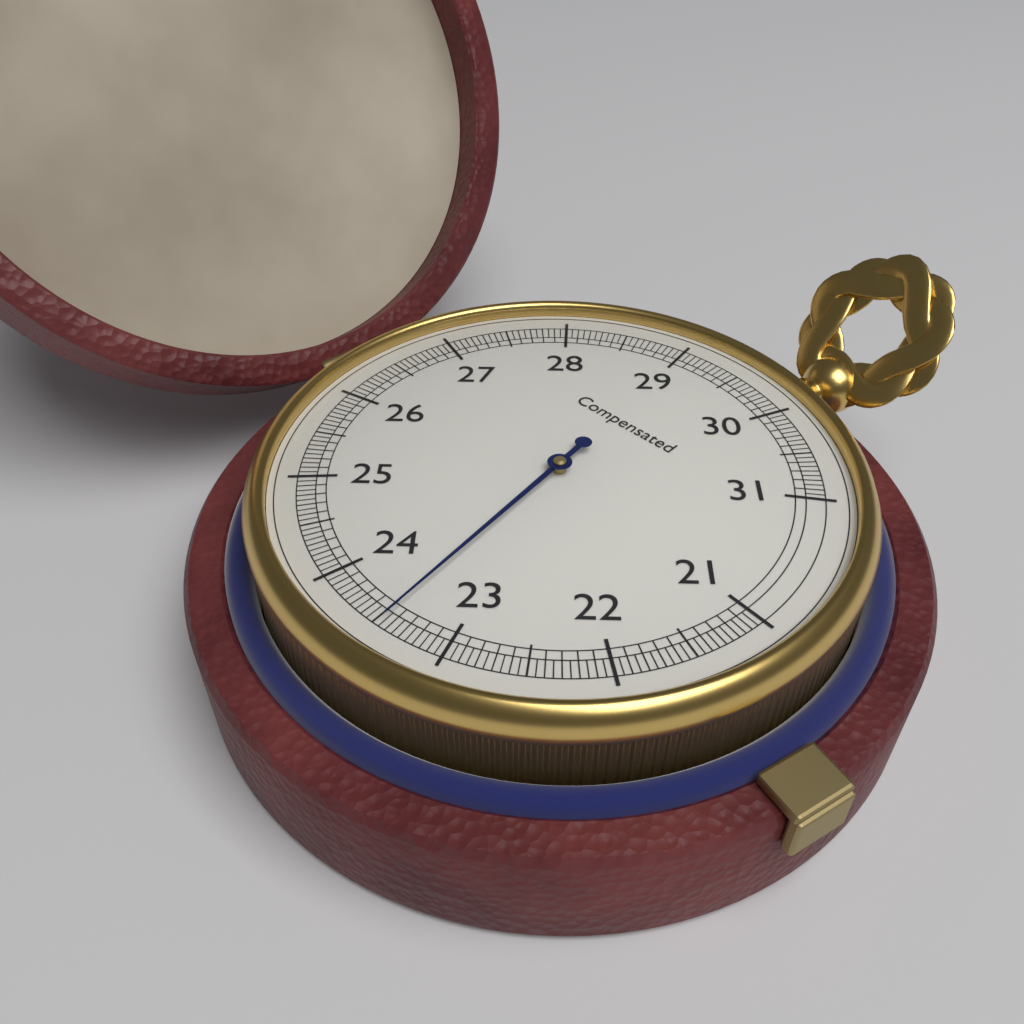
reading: 23.45 (no unit)
